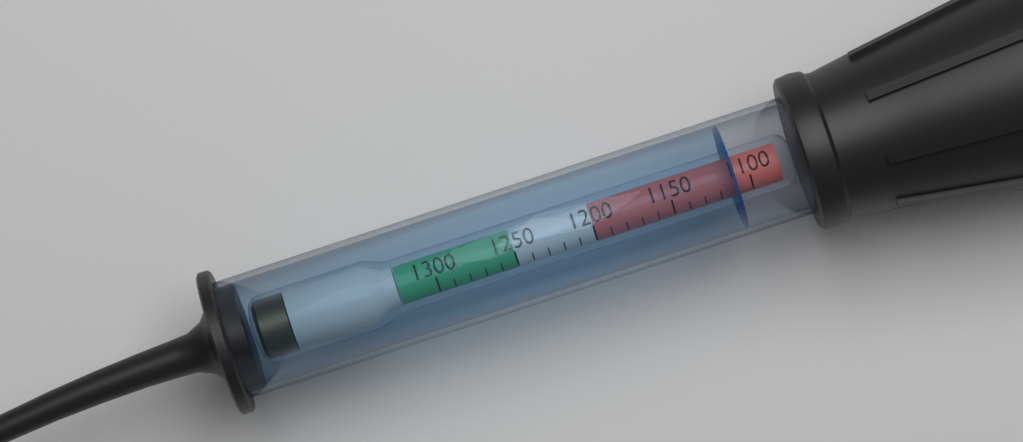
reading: 1110 (no unit)
